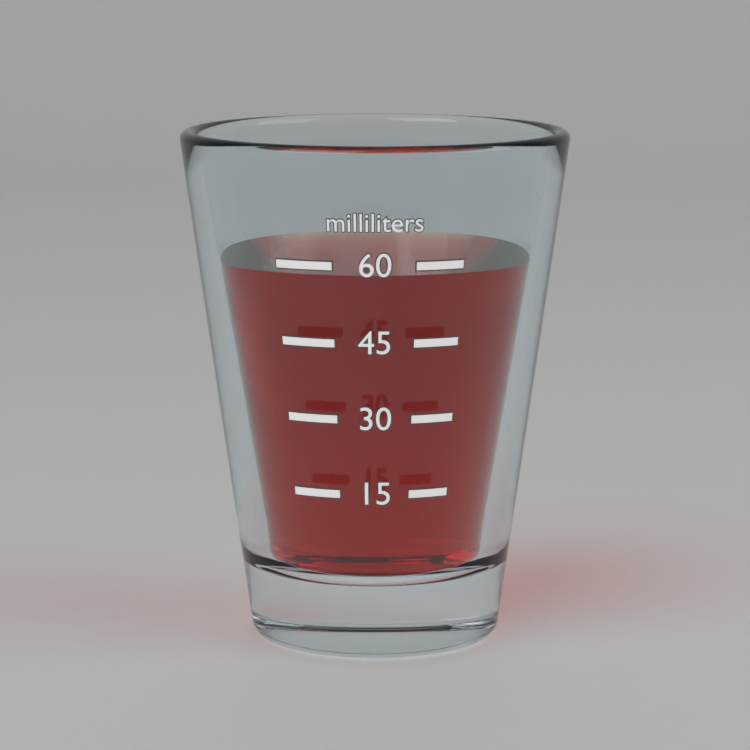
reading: 58 ml
